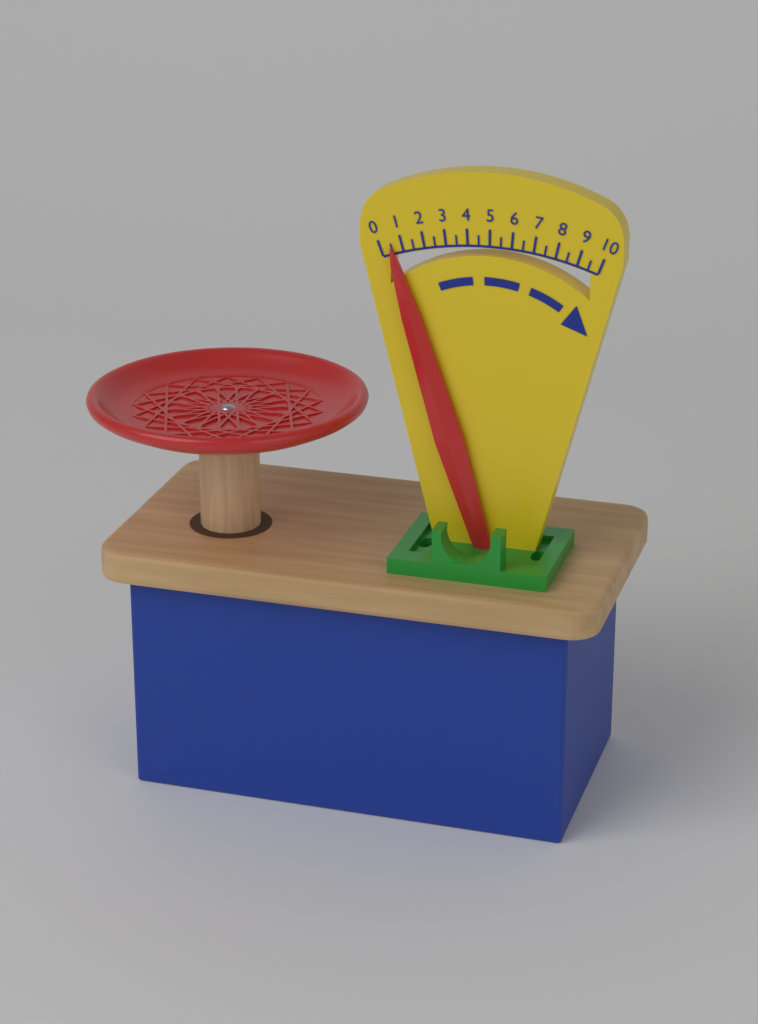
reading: 0.5 (no unit)
